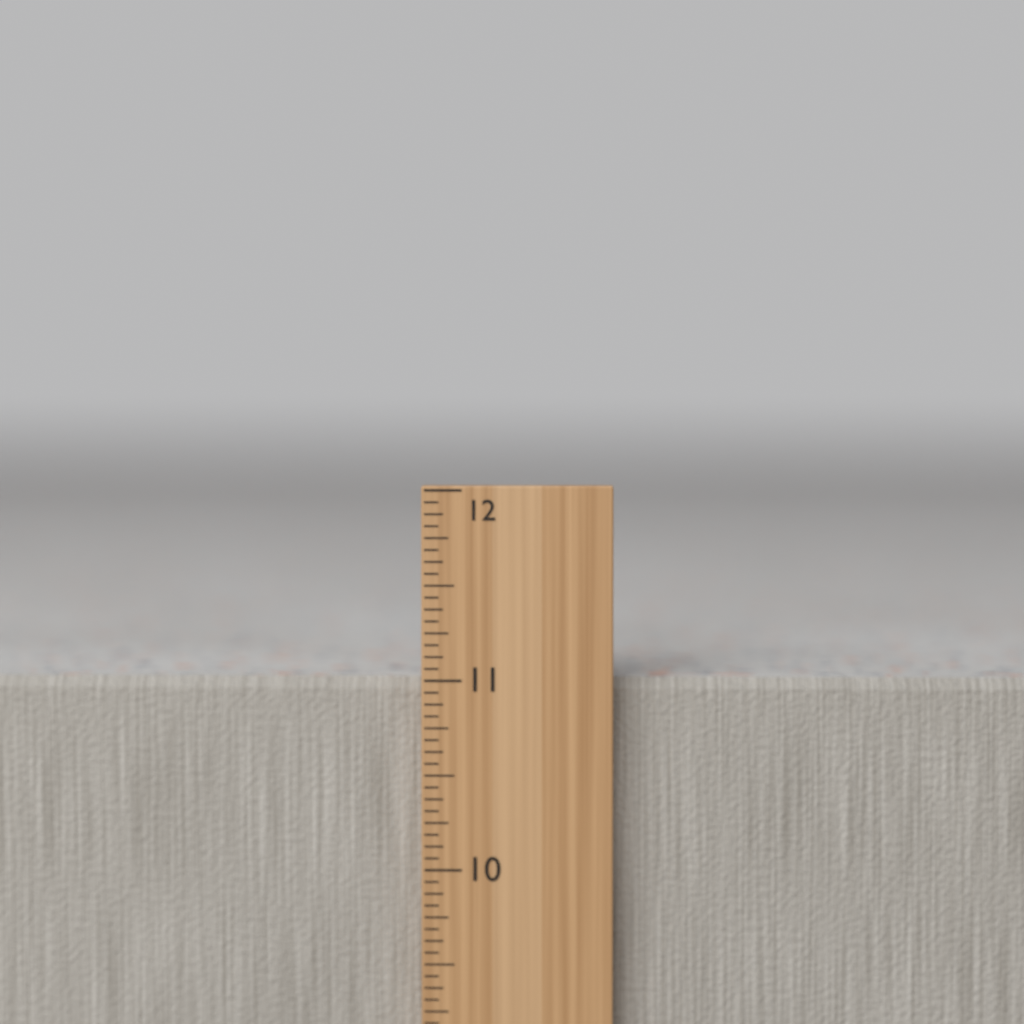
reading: 11.0000 in
